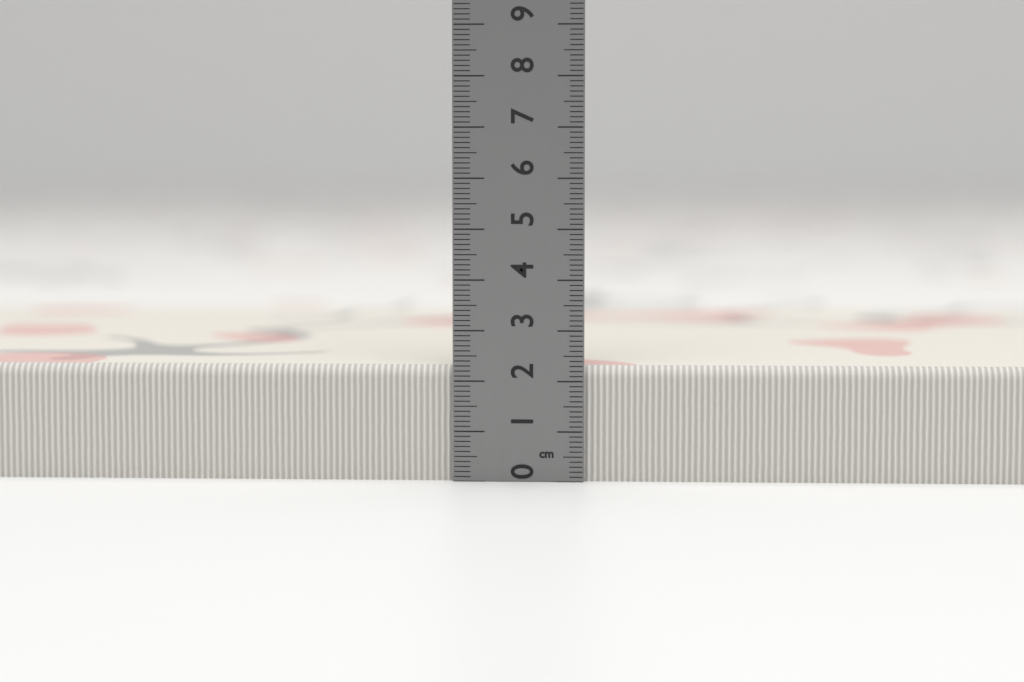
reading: 2.3 cm
